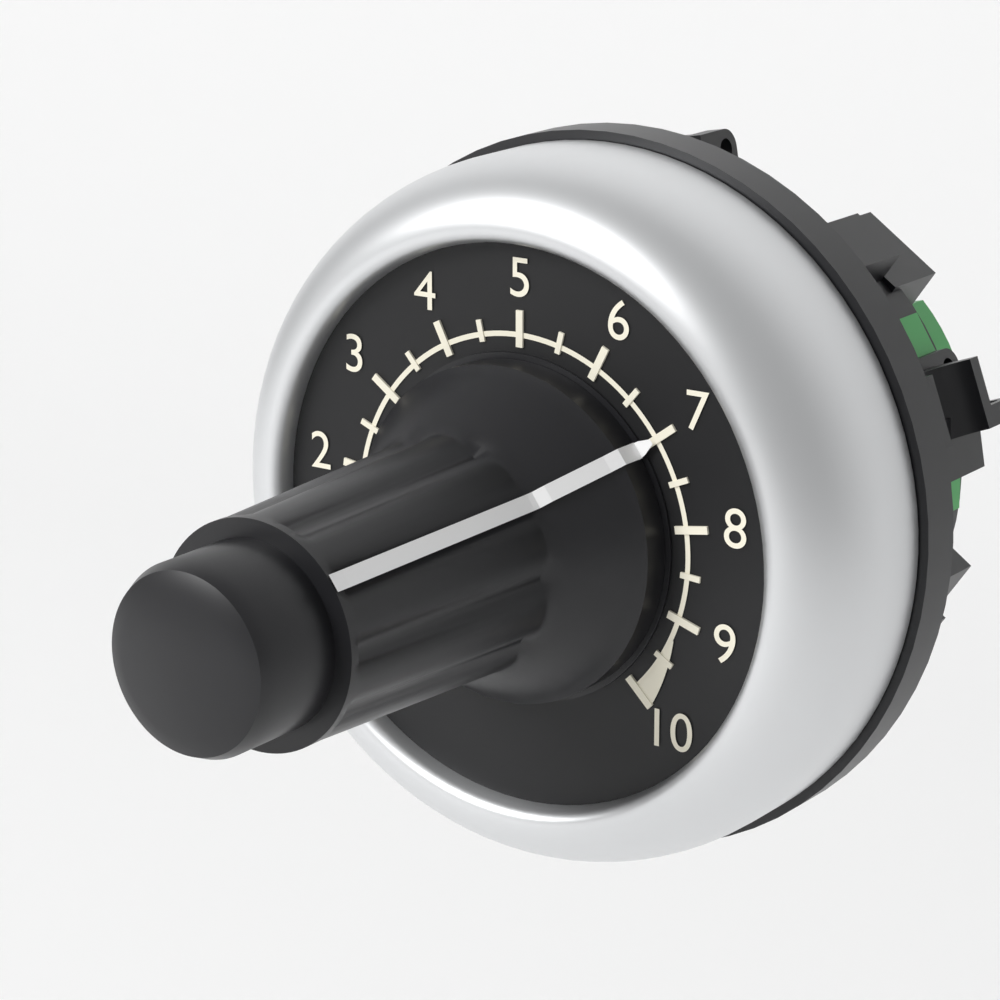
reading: 7.0 (no unit)
